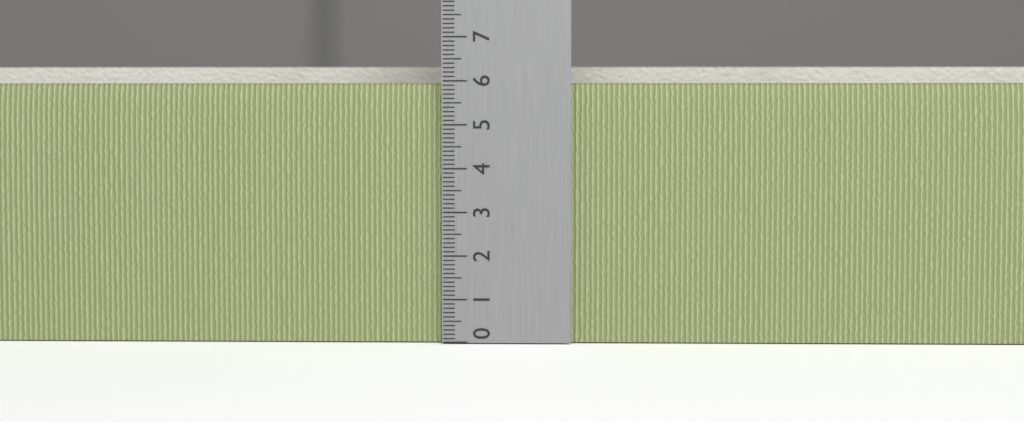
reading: 6.4 (no unit)
